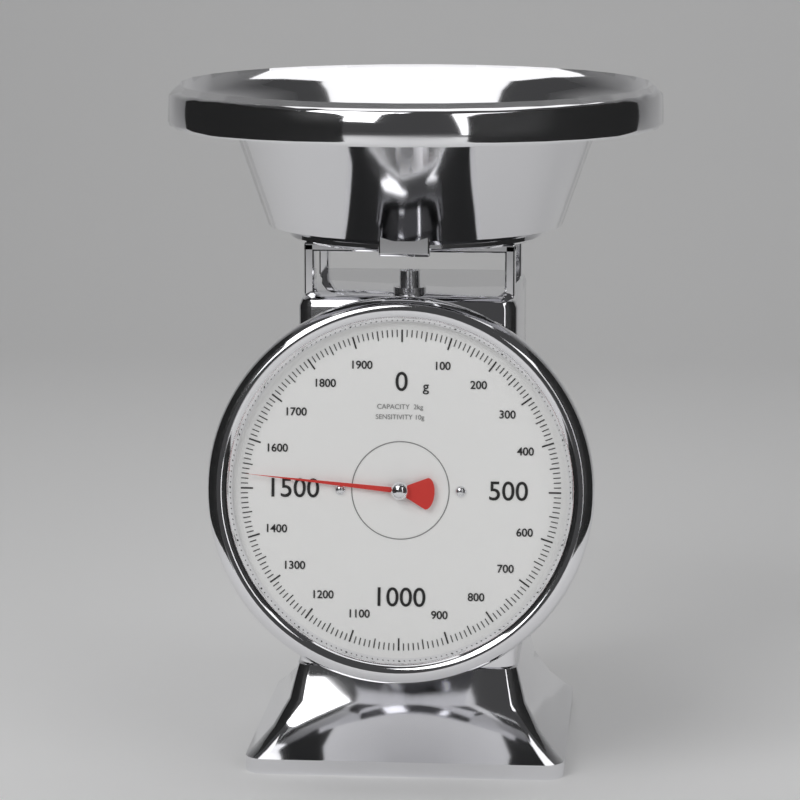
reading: 1530 g
